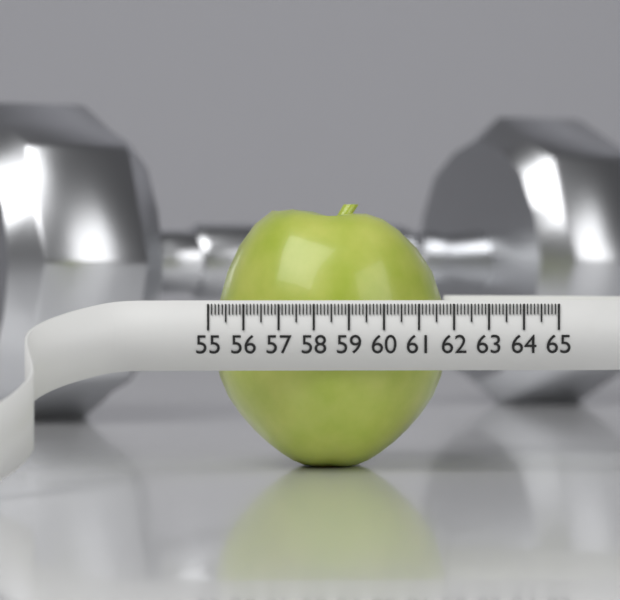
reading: 61.9 (no unit)
